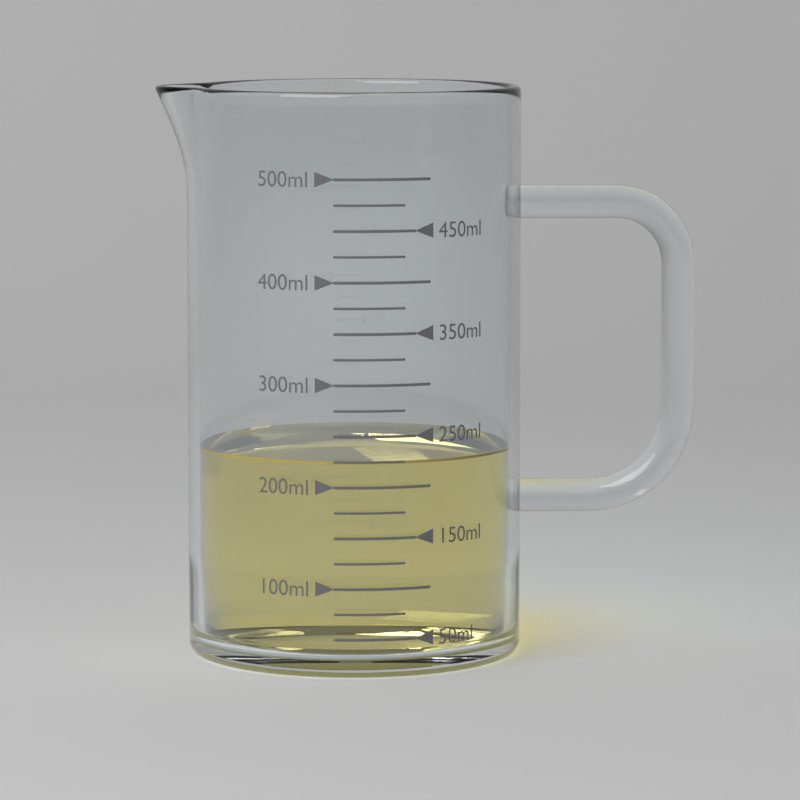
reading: 225 ml
